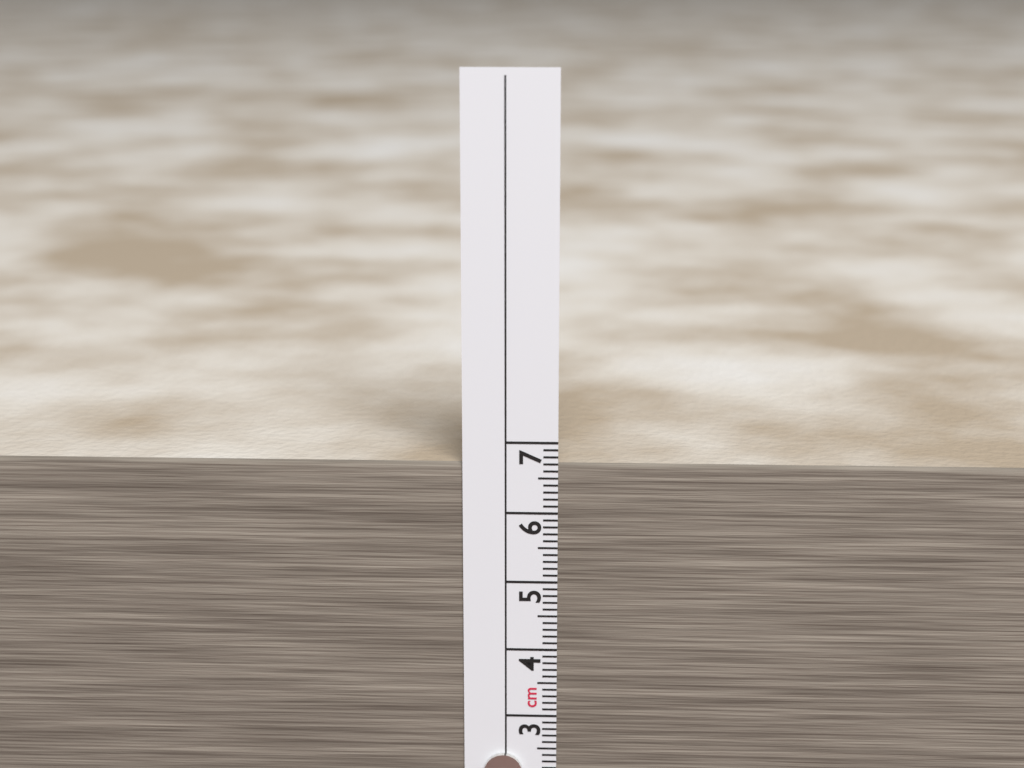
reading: 6.7 cm
